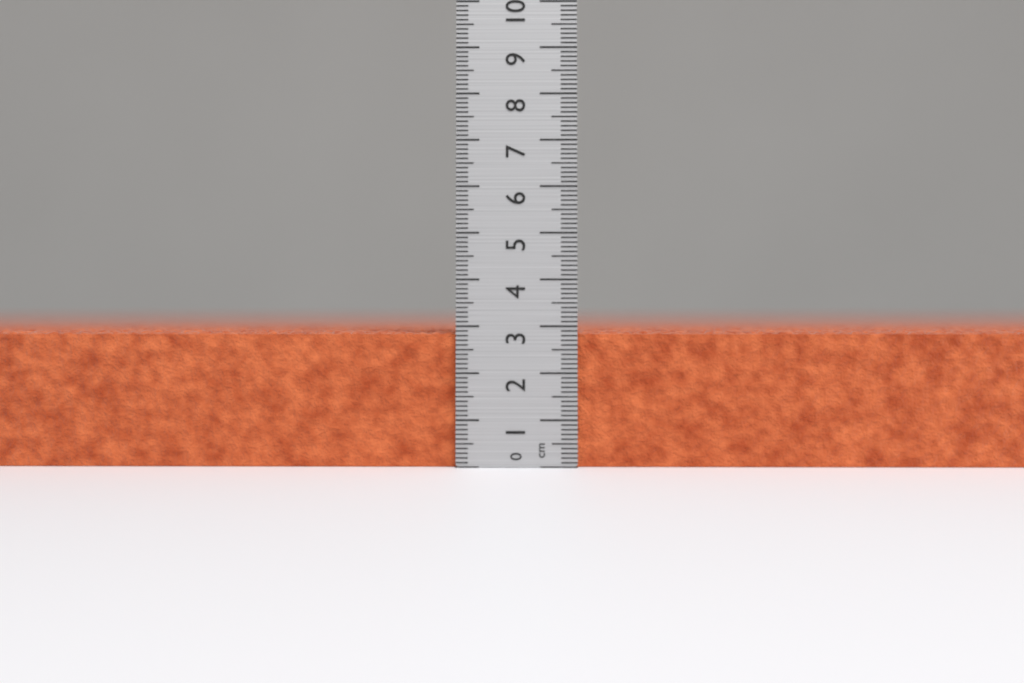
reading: 2.9 cm
